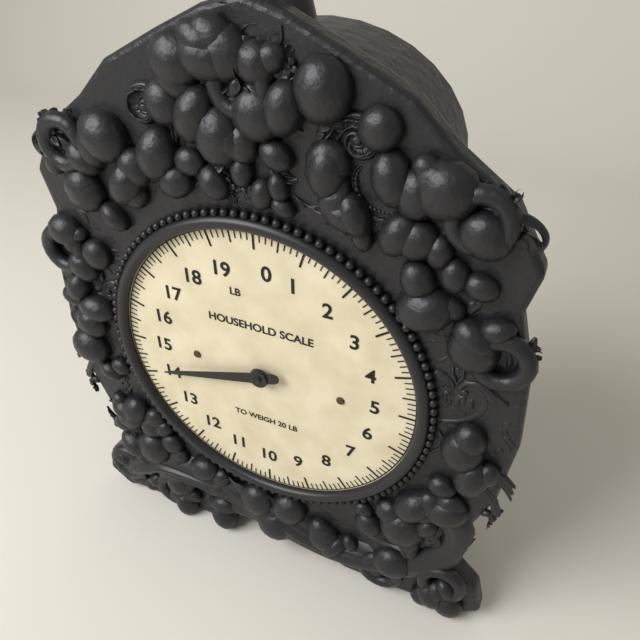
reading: 14.125 lb
